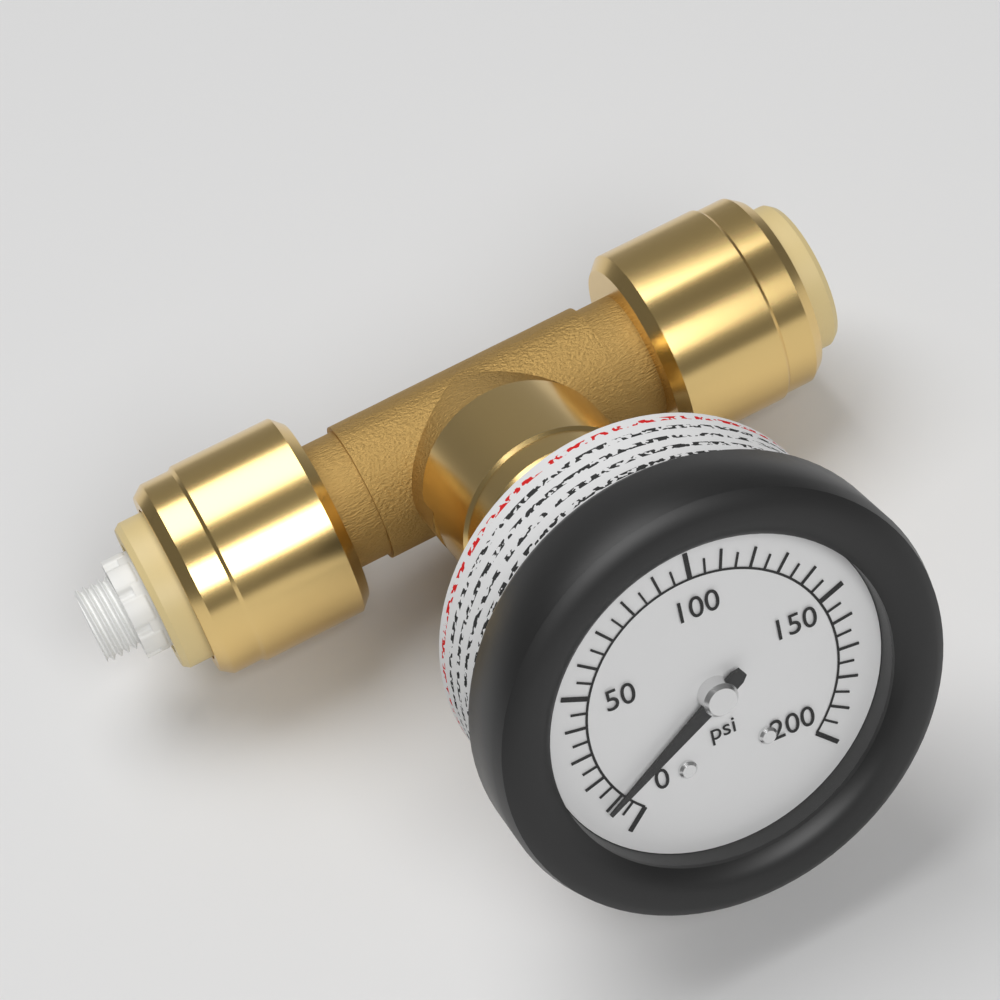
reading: 10 psi
